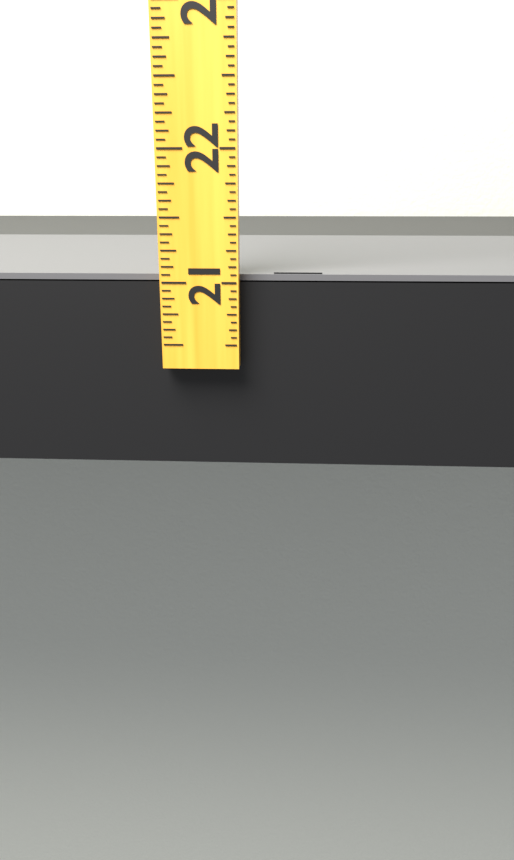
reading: 21.0625 (no unit)
